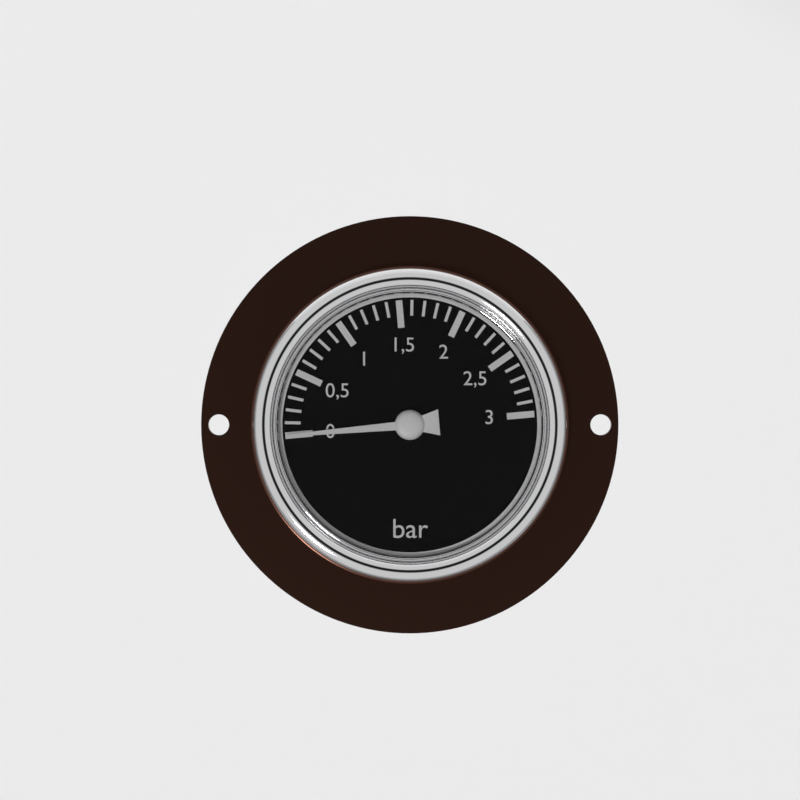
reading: 0.0 bar
